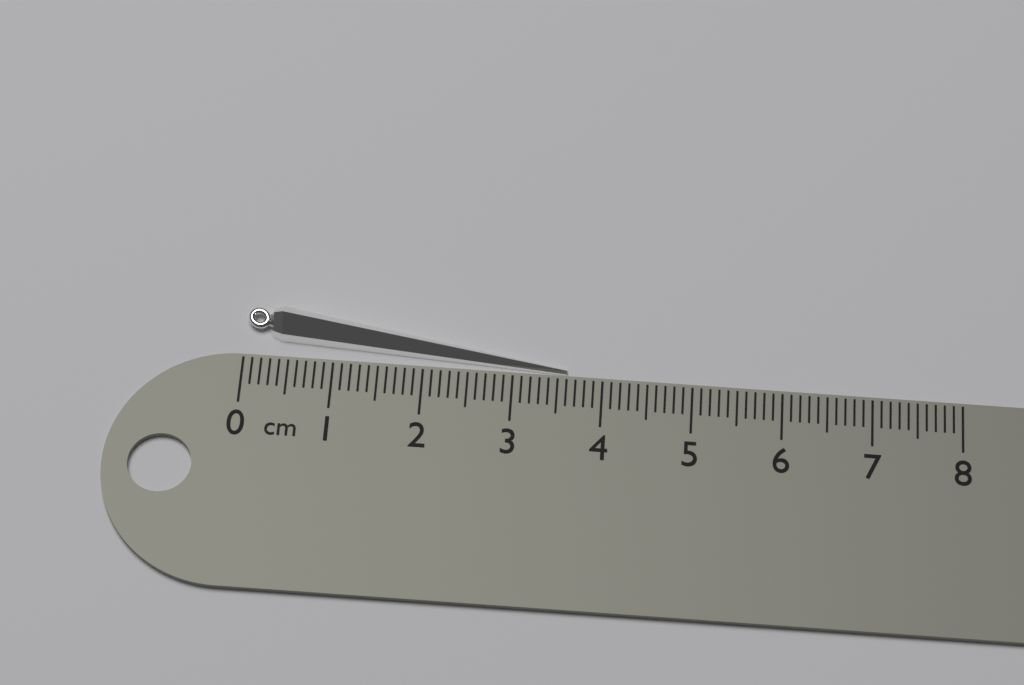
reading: 3.6 cm
